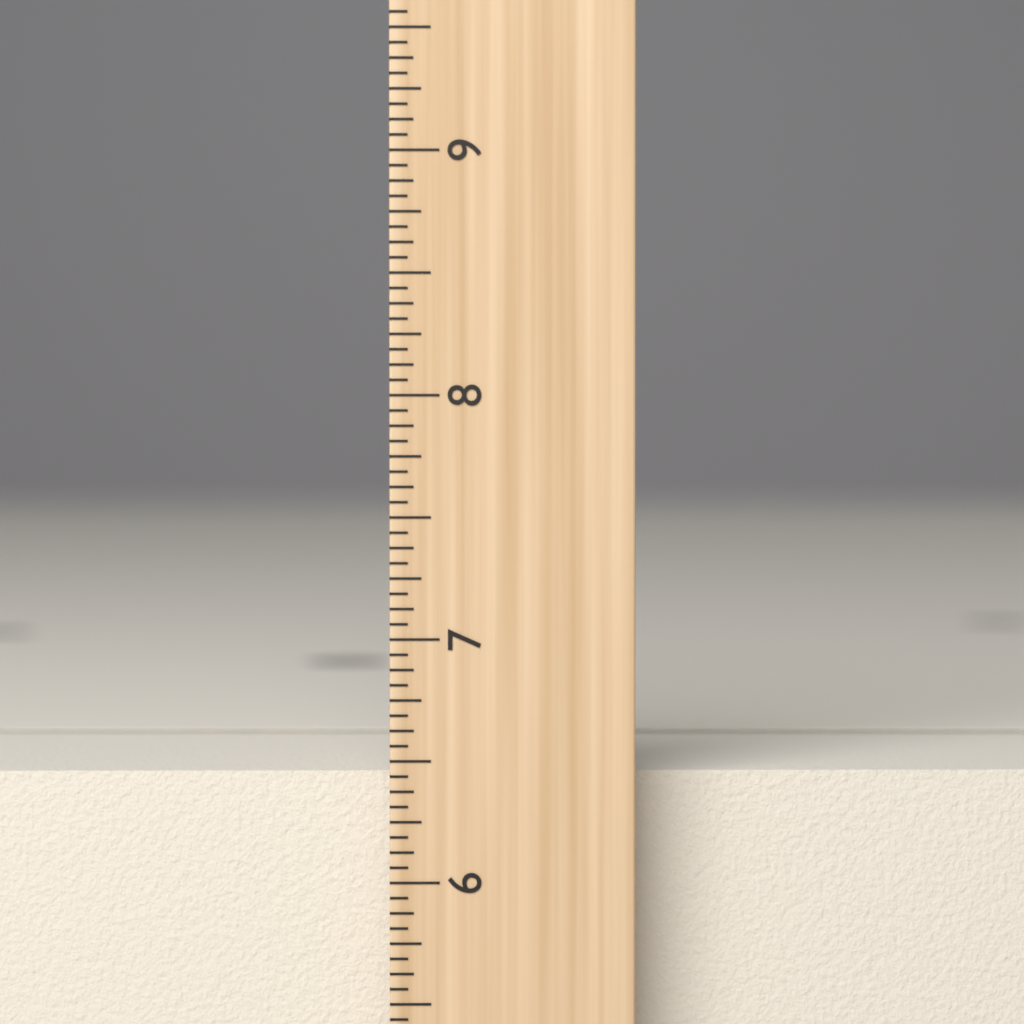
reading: 6.4375 inch
